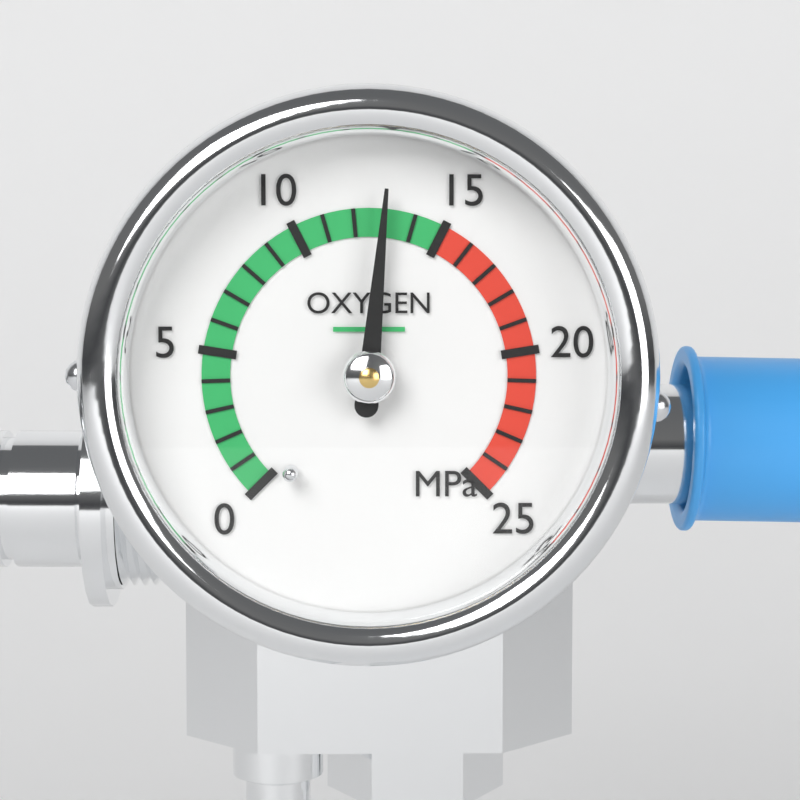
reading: 13 MPa
